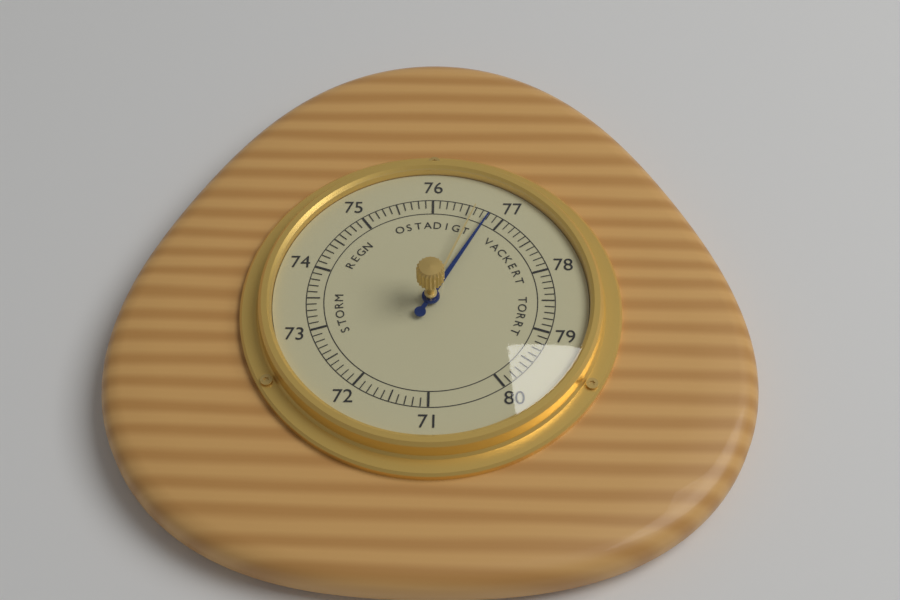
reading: 76.8 (no unit)
